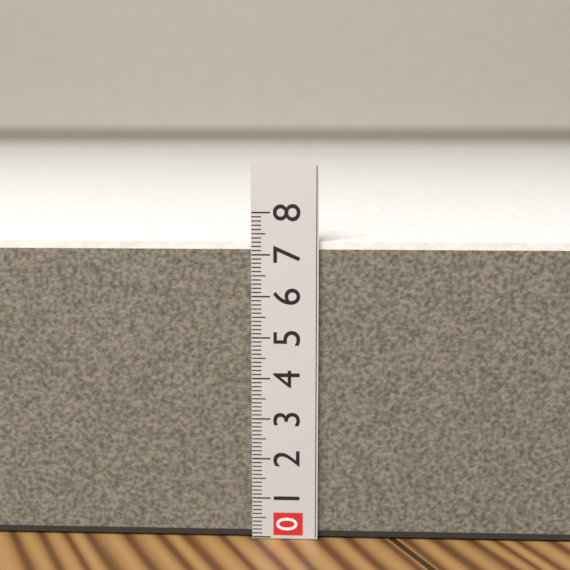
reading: 7.3 (no unit)
